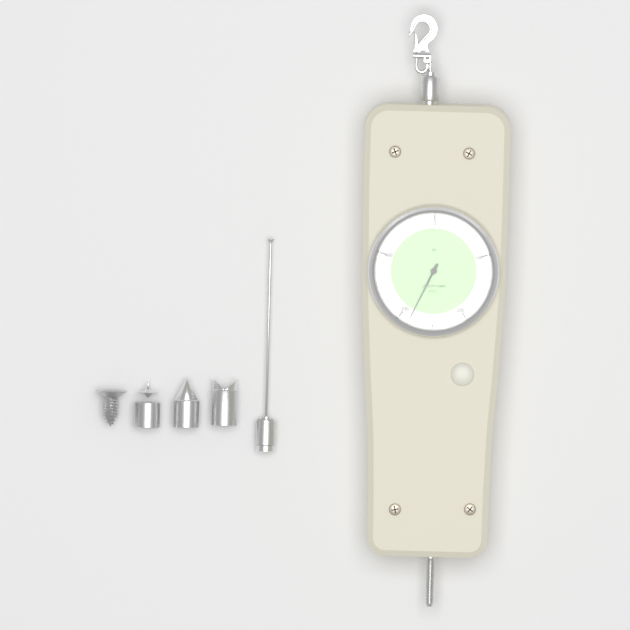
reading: 285 N
